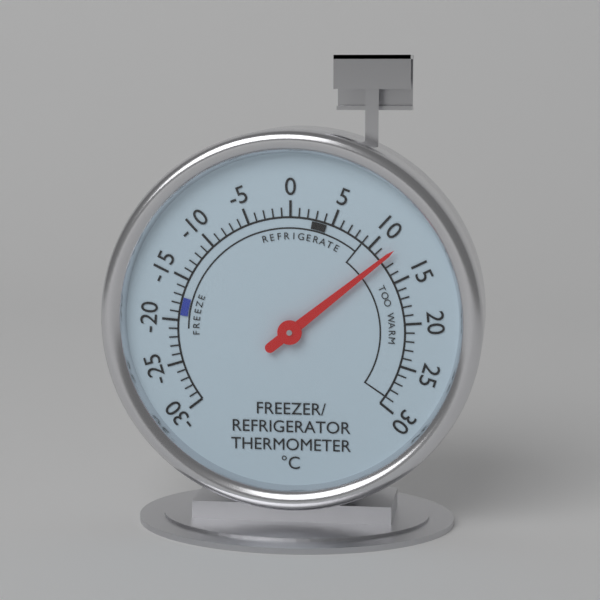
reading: 12 °C
